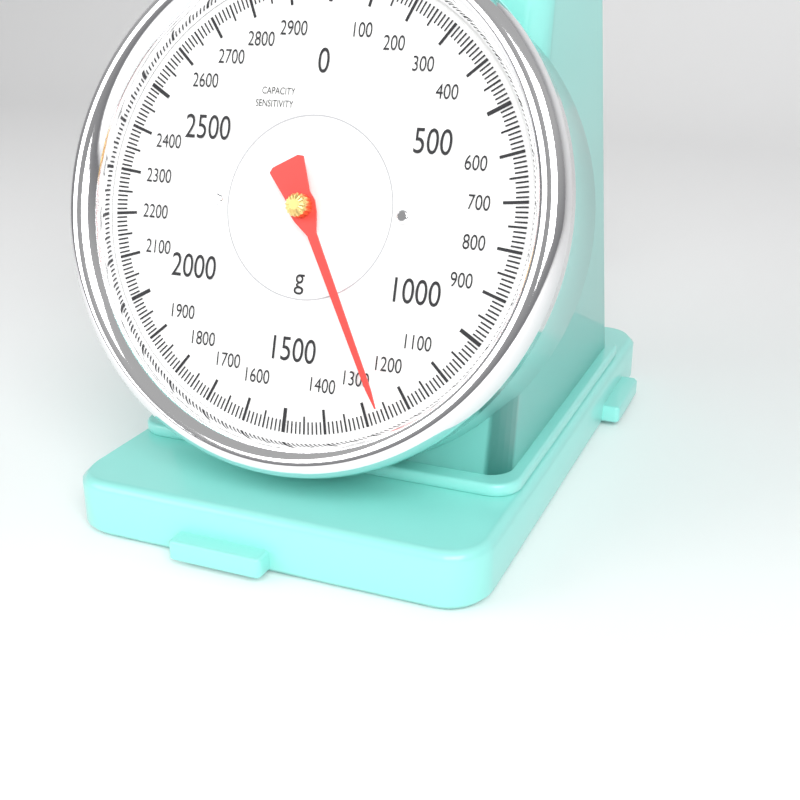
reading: 1260 g
